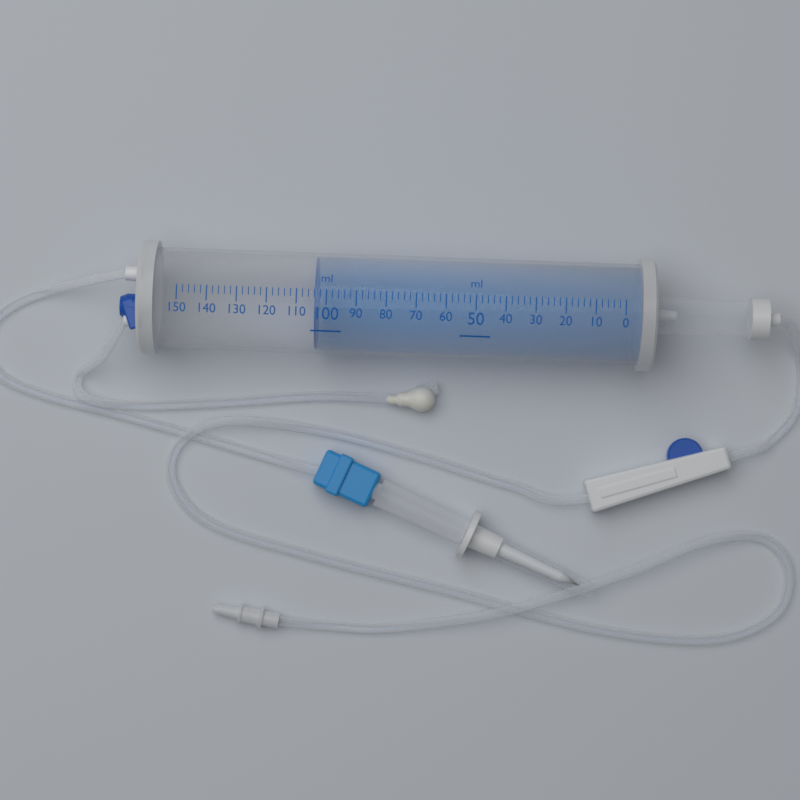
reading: 104 ml
